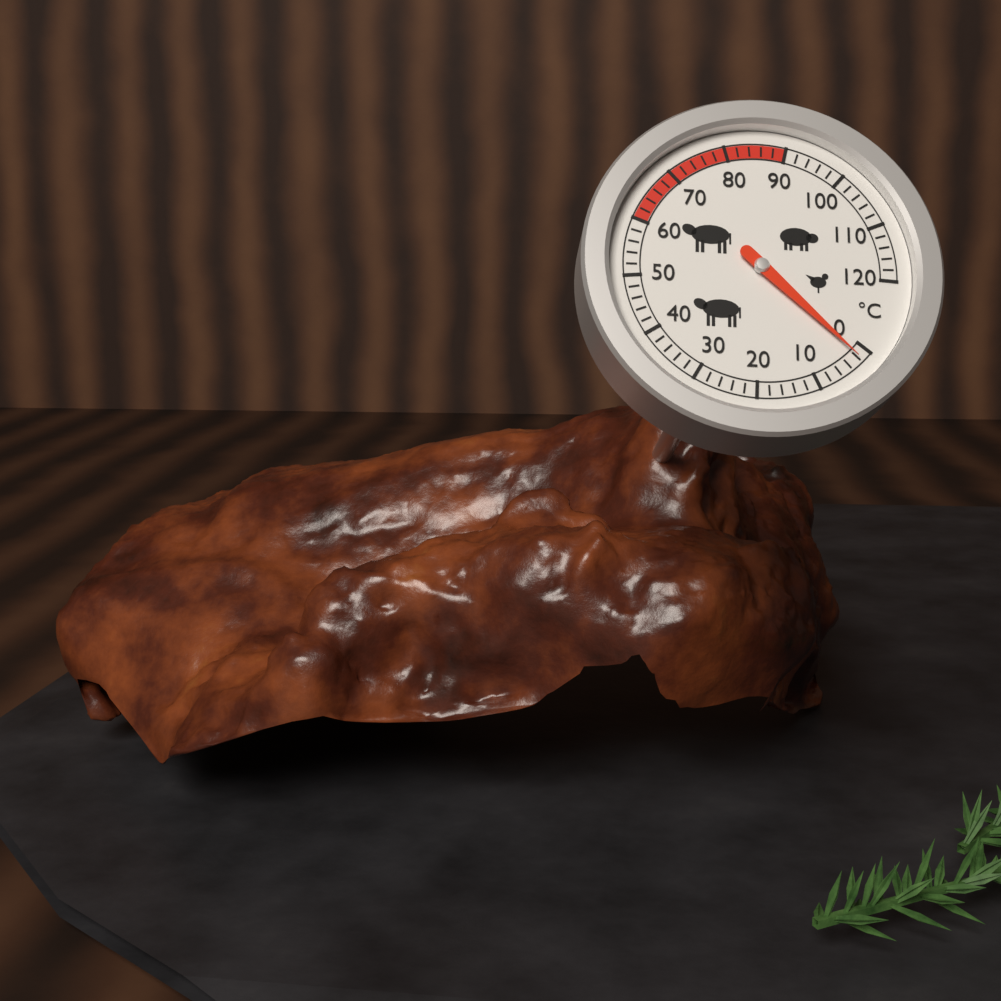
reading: 2 °C
